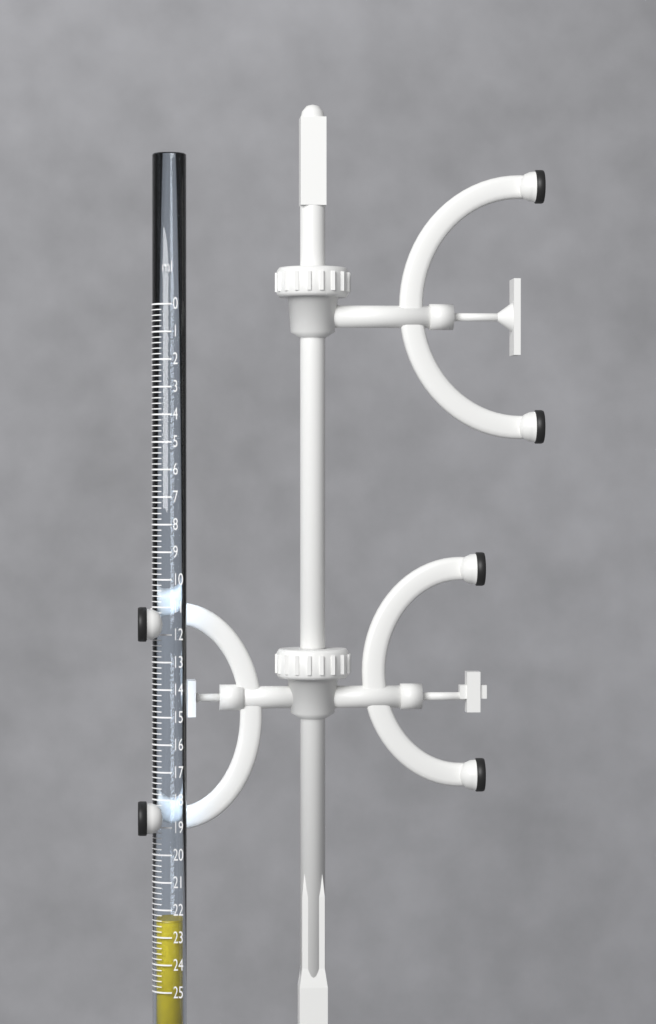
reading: 22.4 ml
